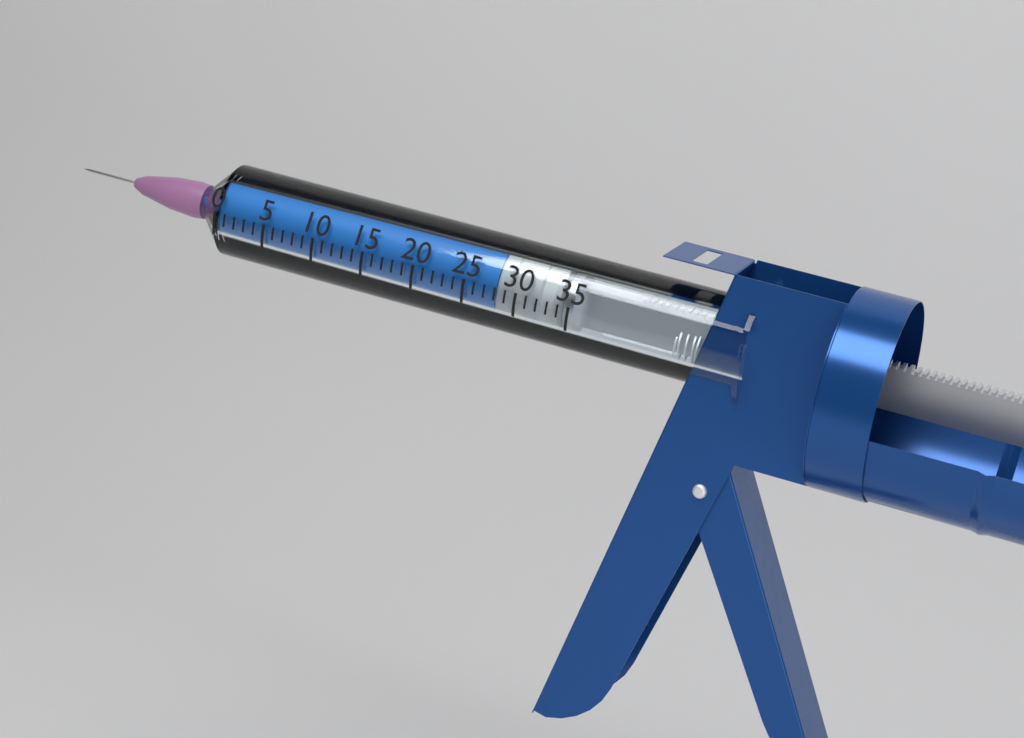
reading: 28 (no unit)
